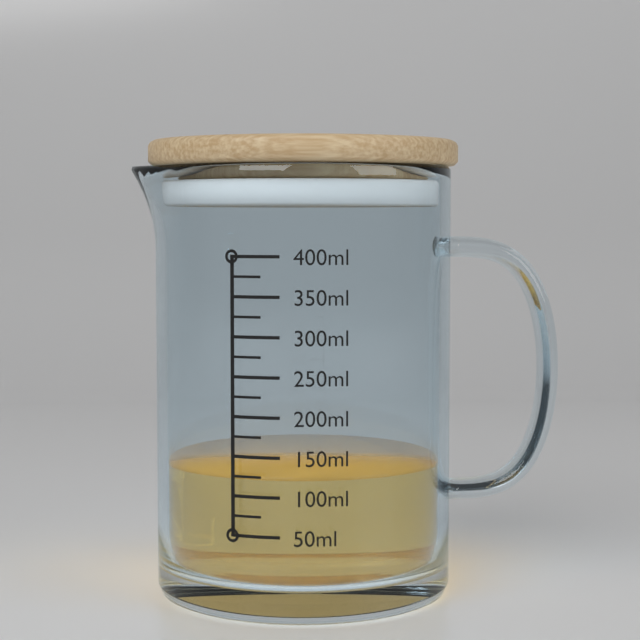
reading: 125 ml
